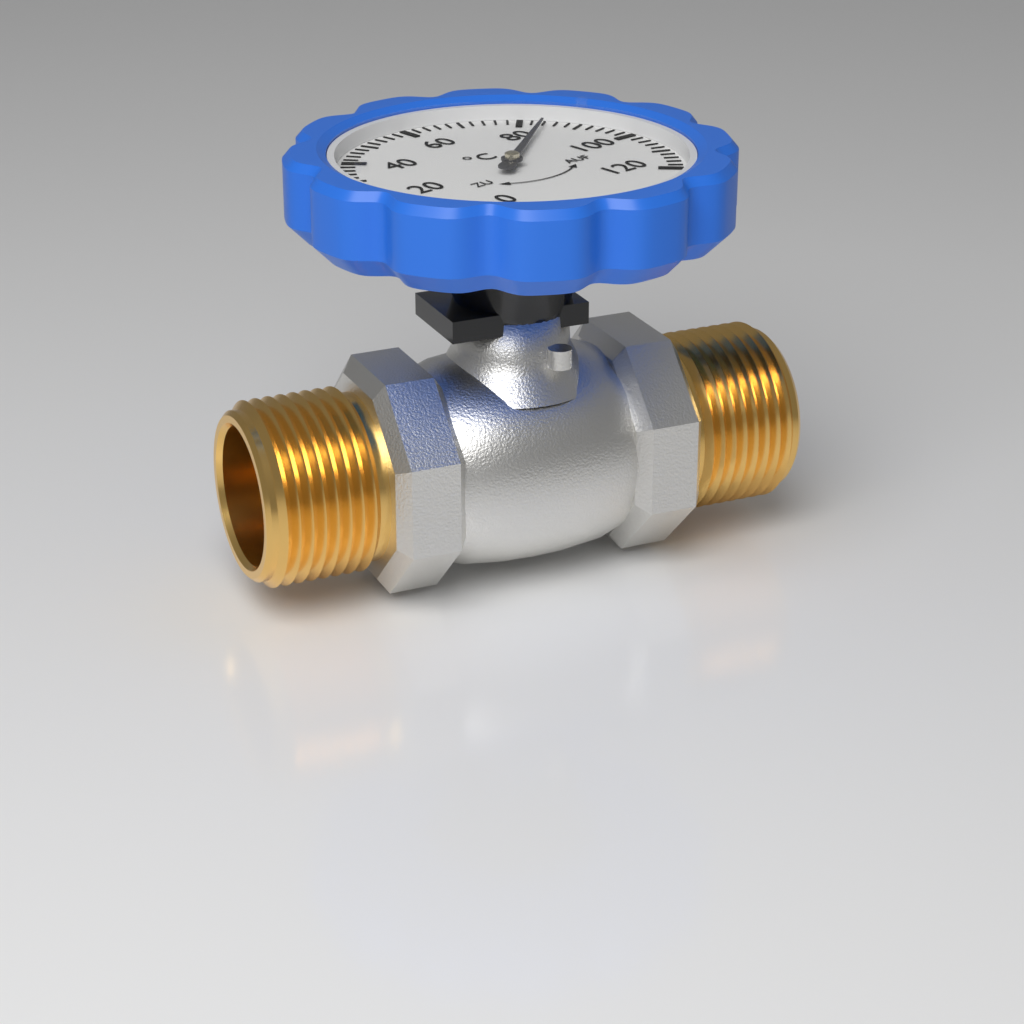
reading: 84 °C
